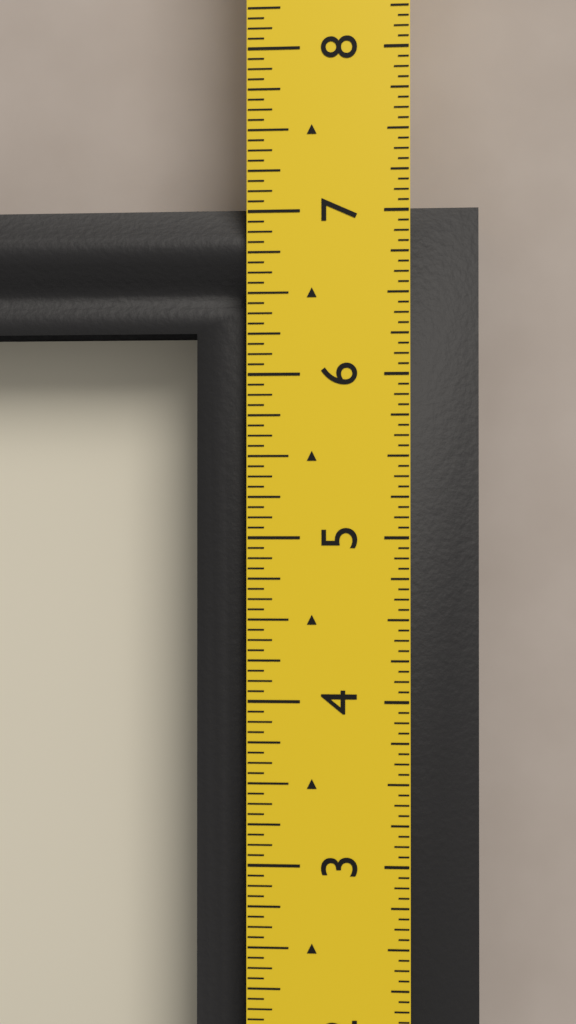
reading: 7.0625 in
